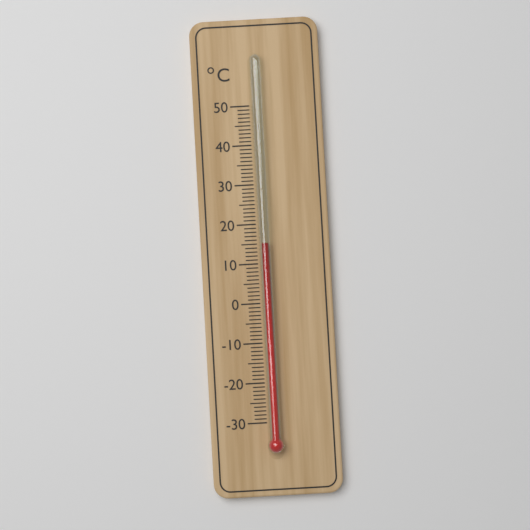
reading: 15 °C
